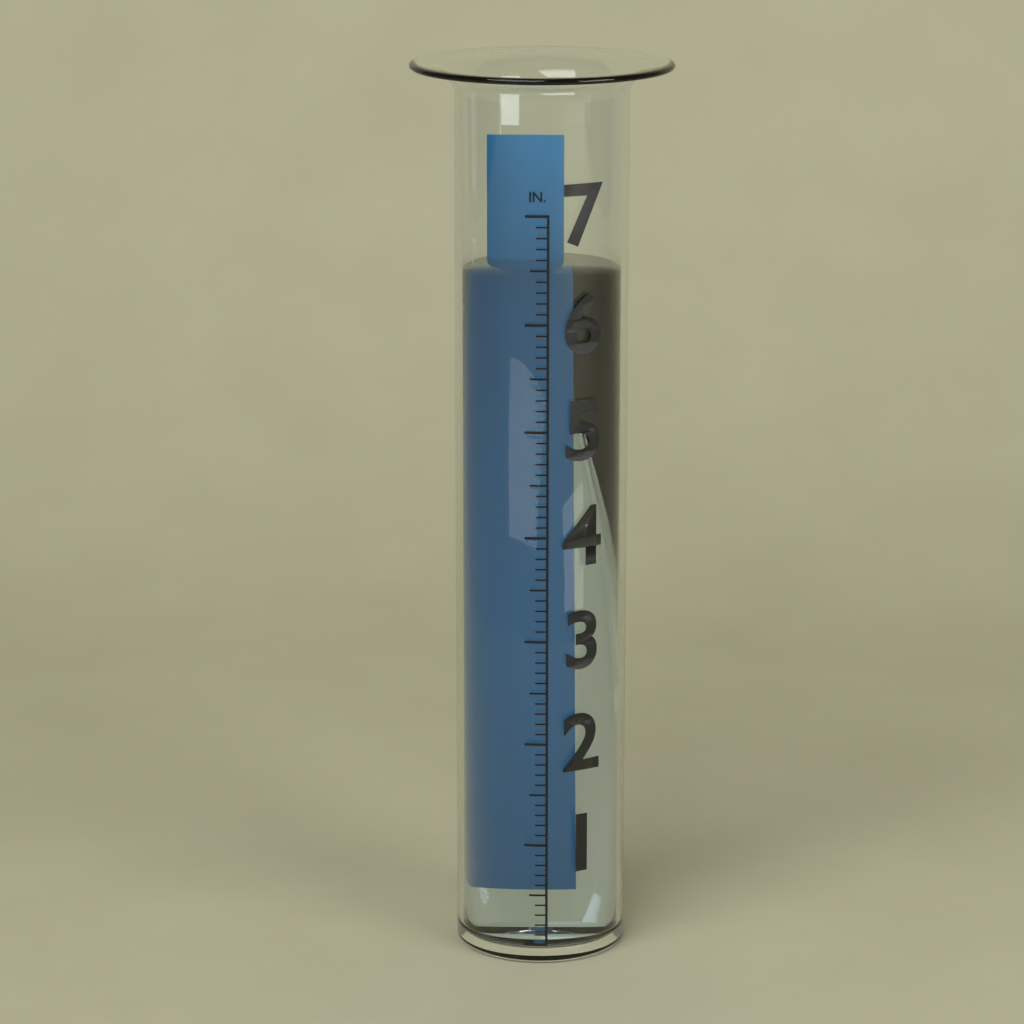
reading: 6.4 in
